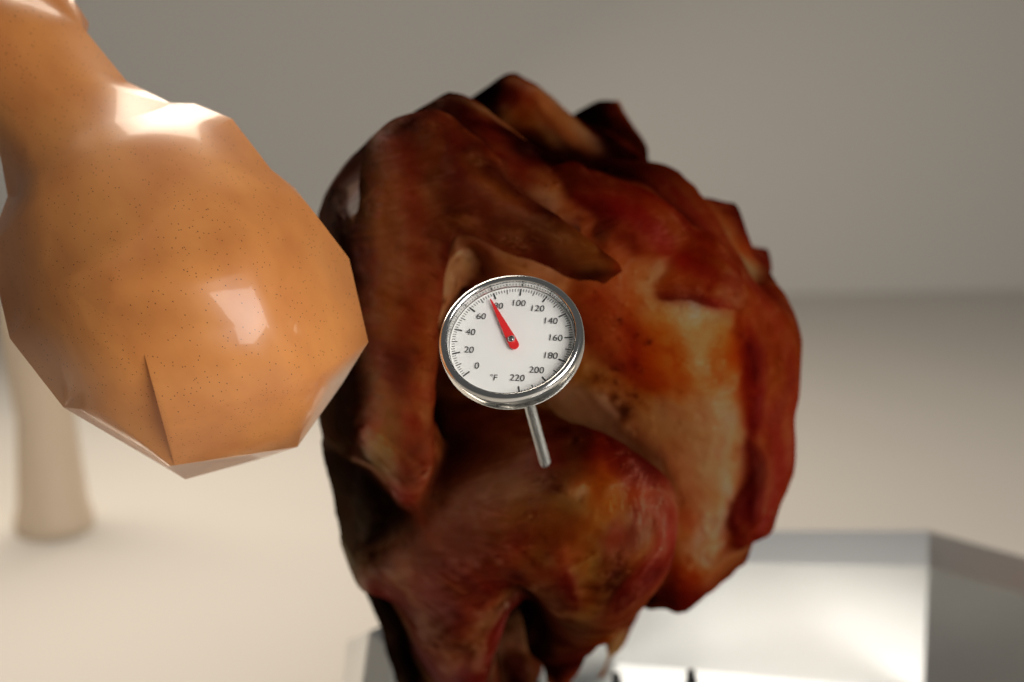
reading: 76 °F
